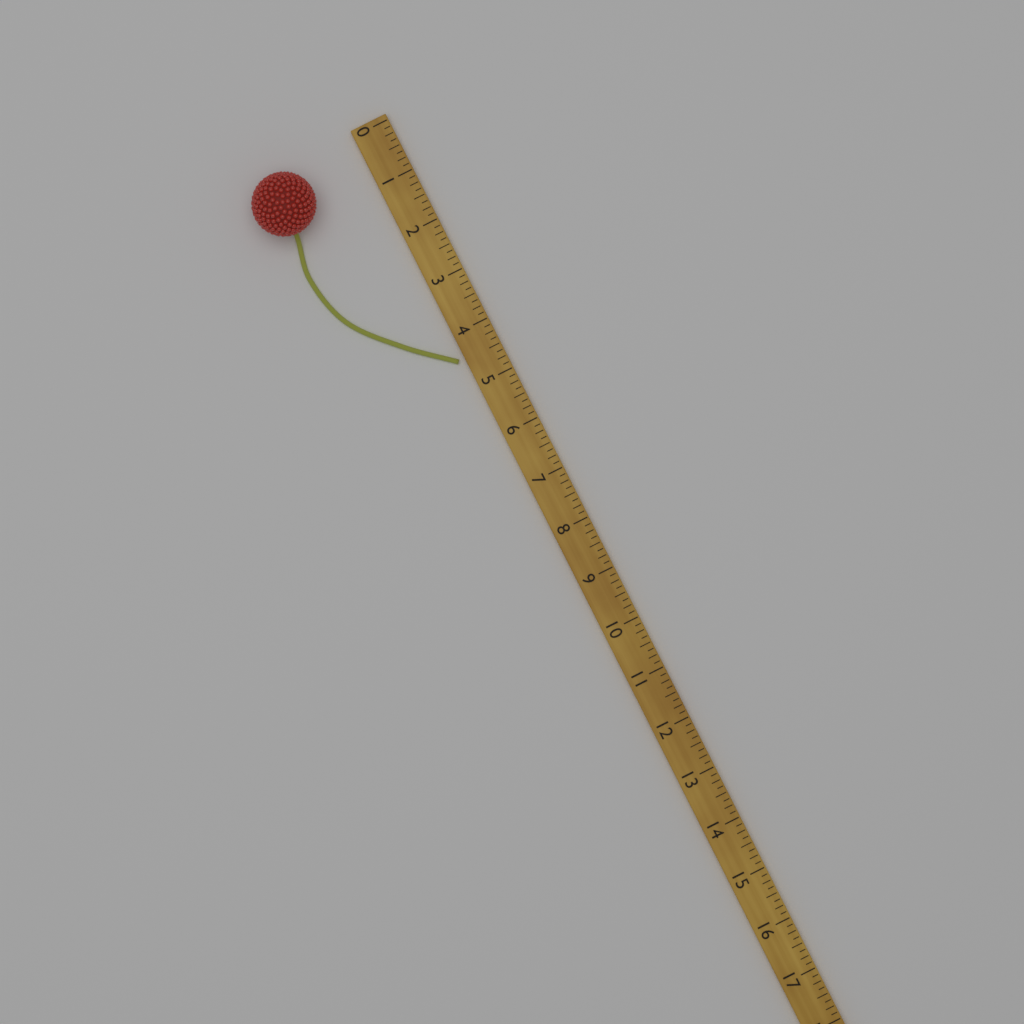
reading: 4.500 (no unit)
